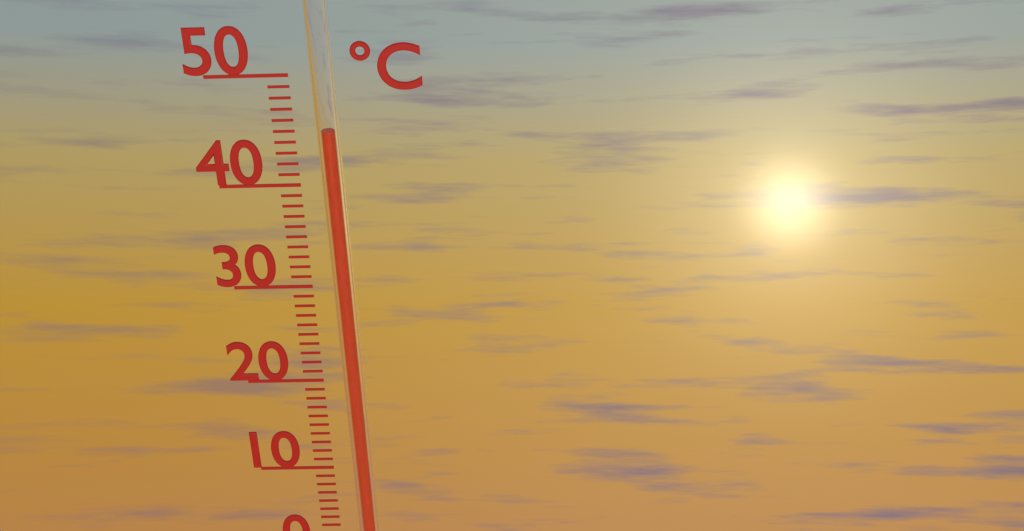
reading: 45 °C
